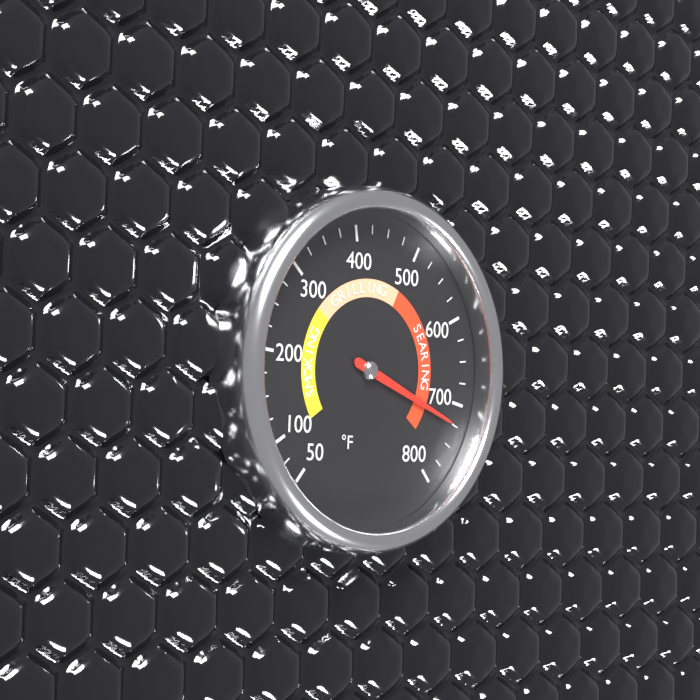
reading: 725 °F
